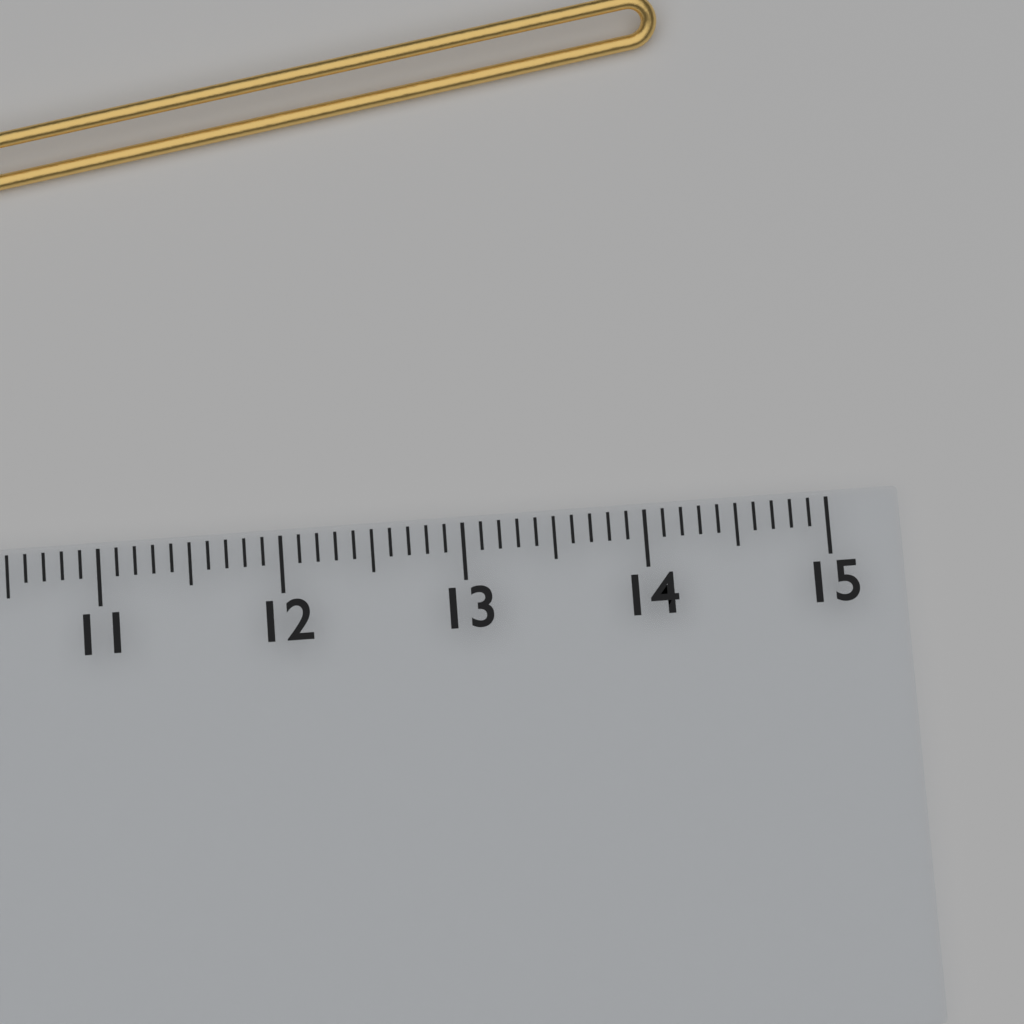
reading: 14.3 cm
